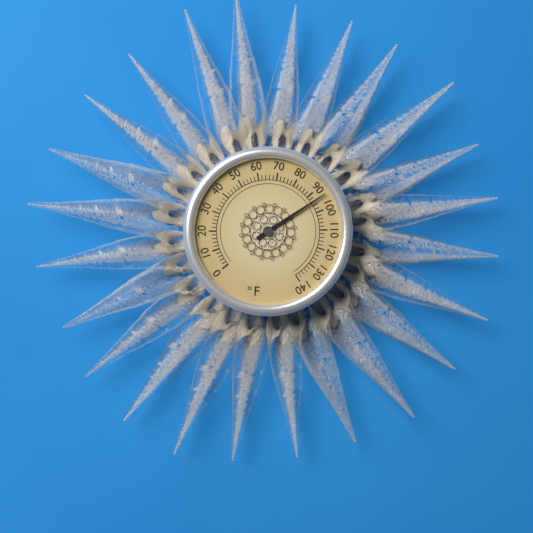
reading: 94 °F
